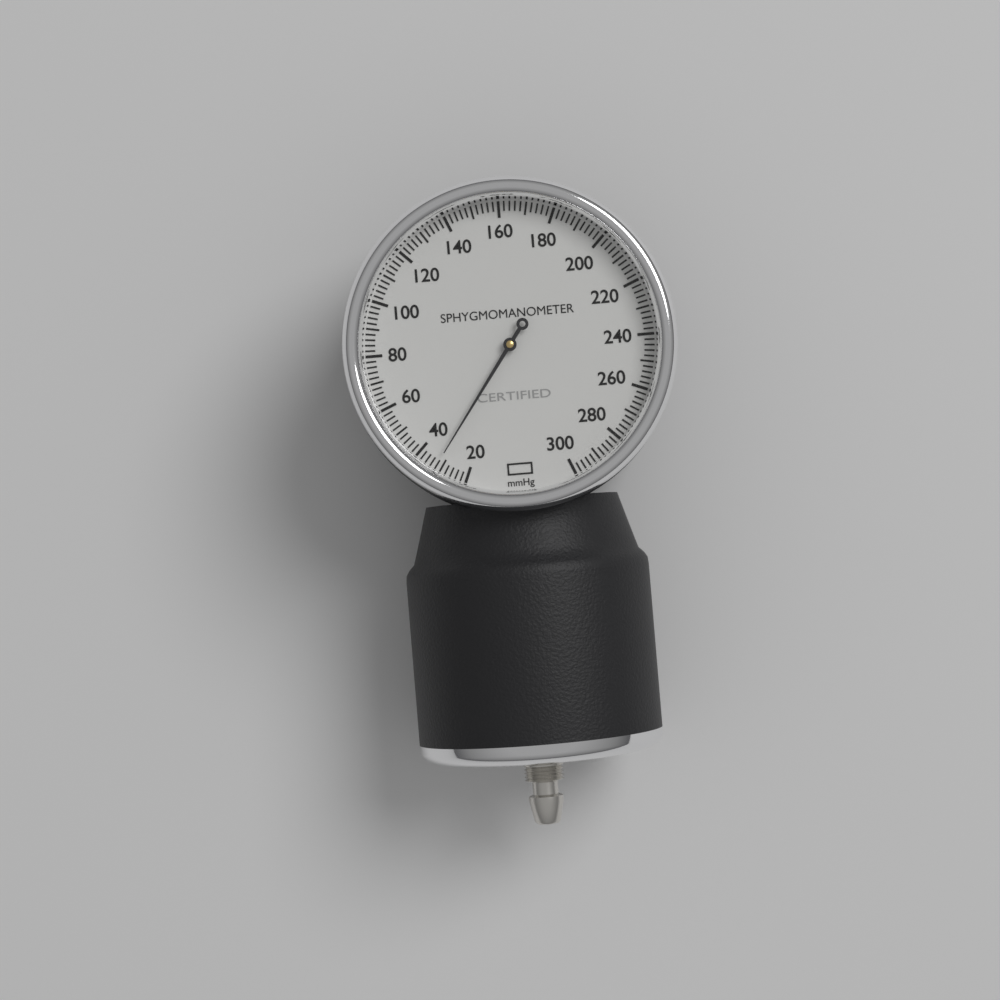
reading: 32 mmHg
